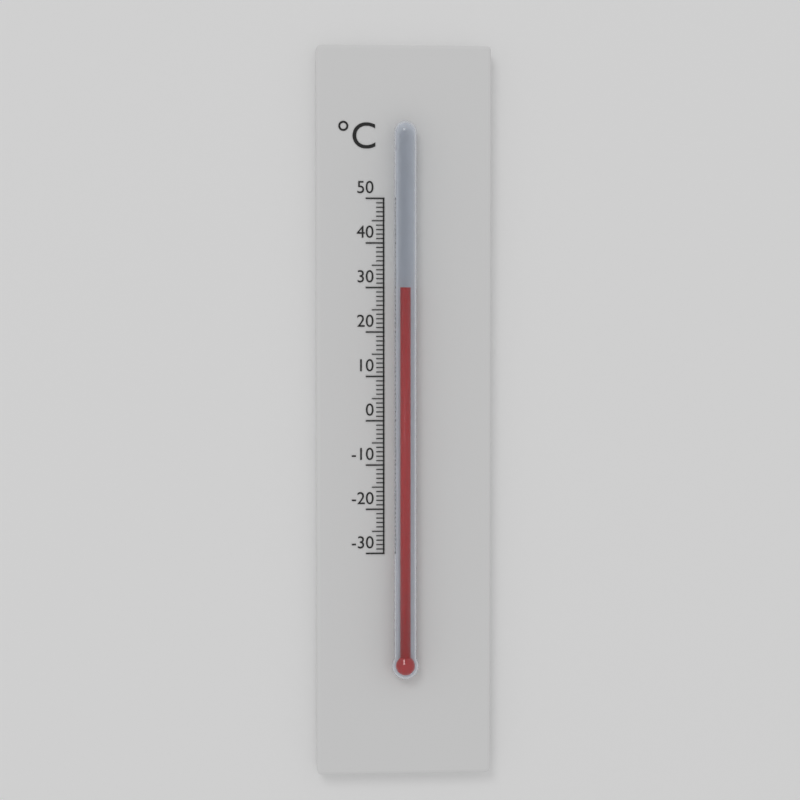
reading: 30 °C
